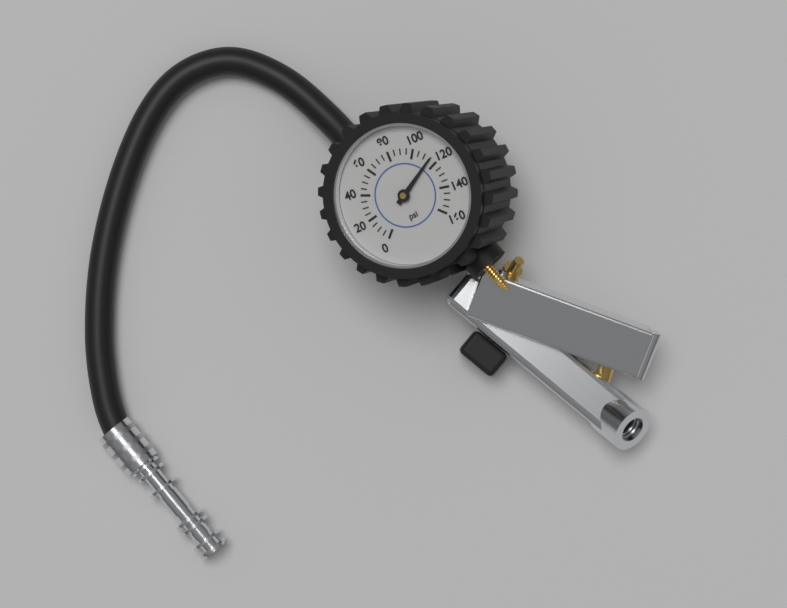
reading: 115 psi
